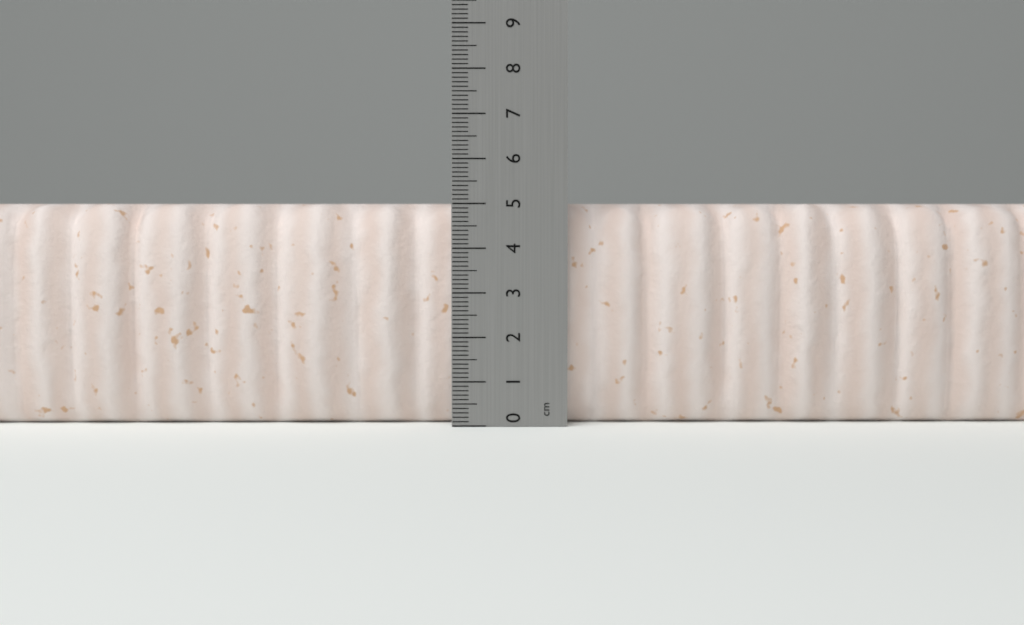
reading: 5.0 cm
